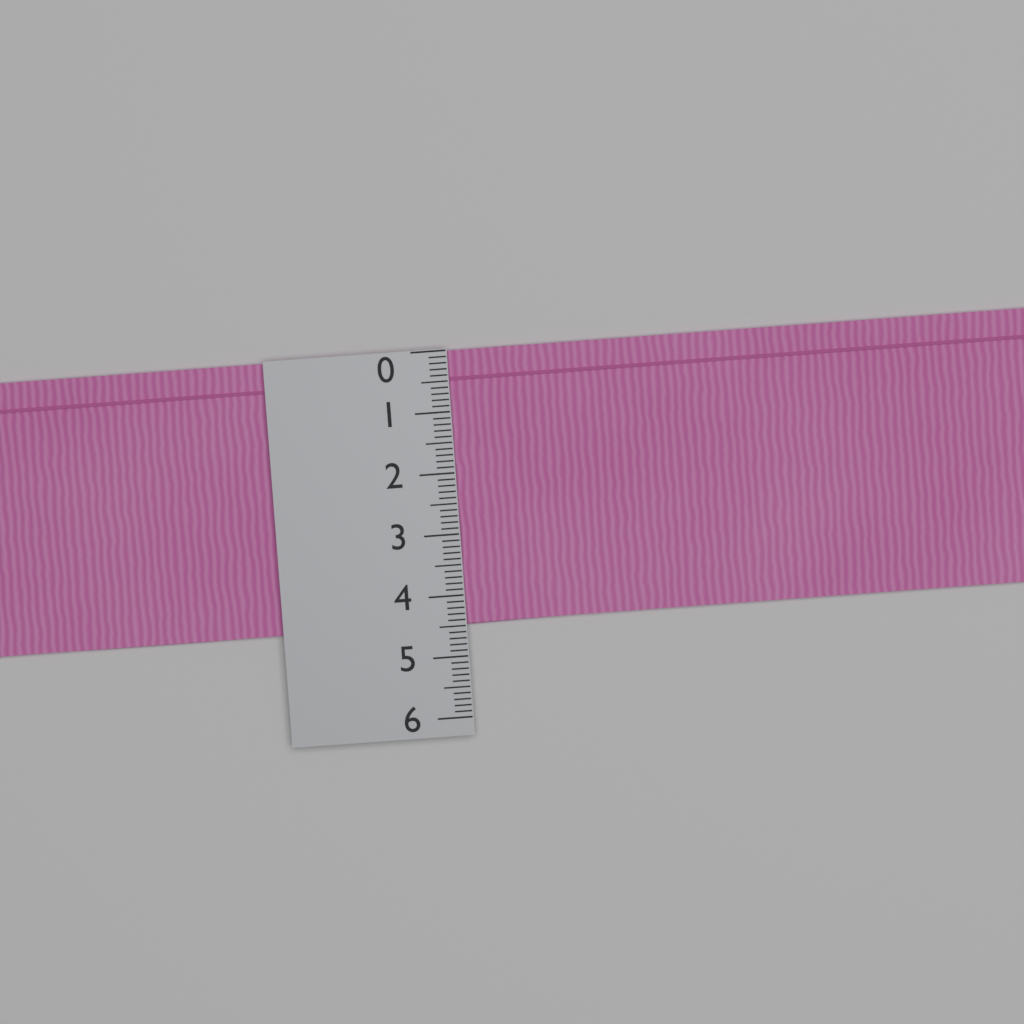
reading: 4.5 (no unit)
